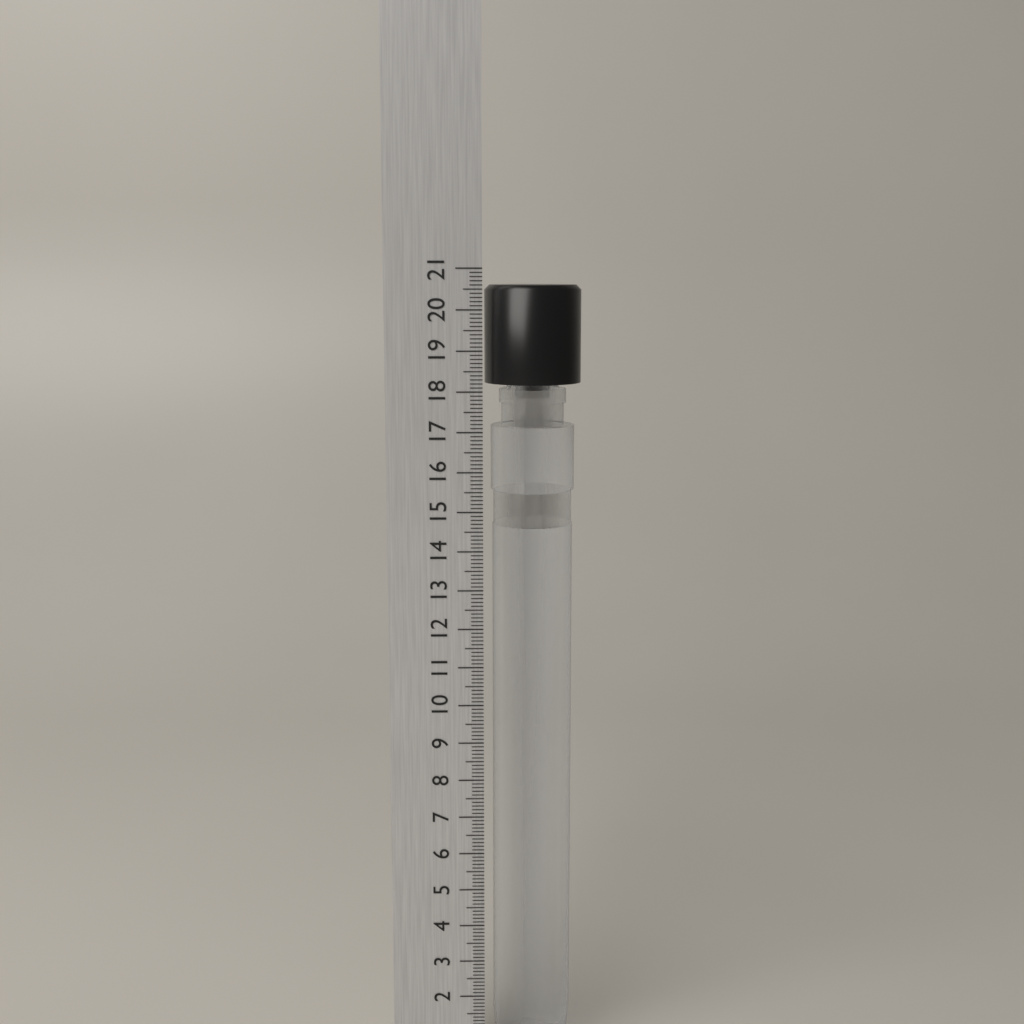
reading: 20.6 cm
